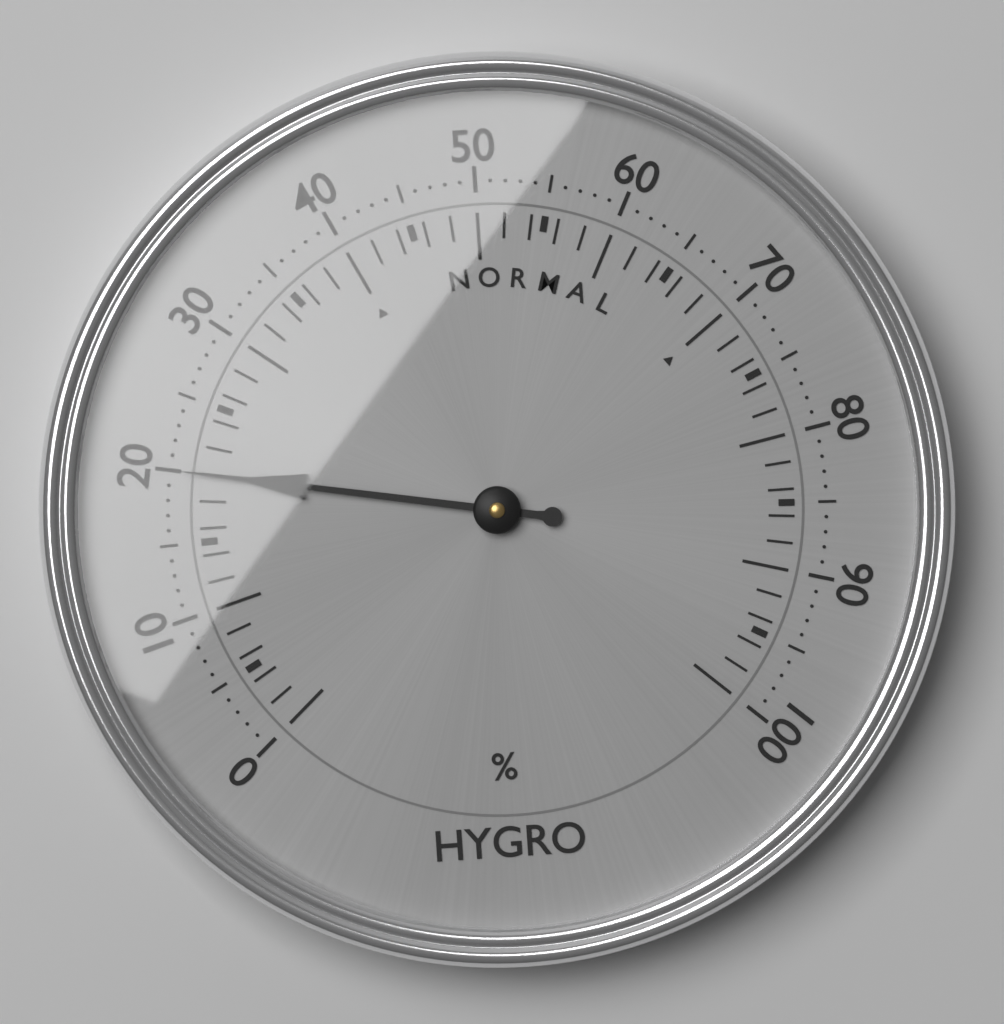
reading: 20 %
